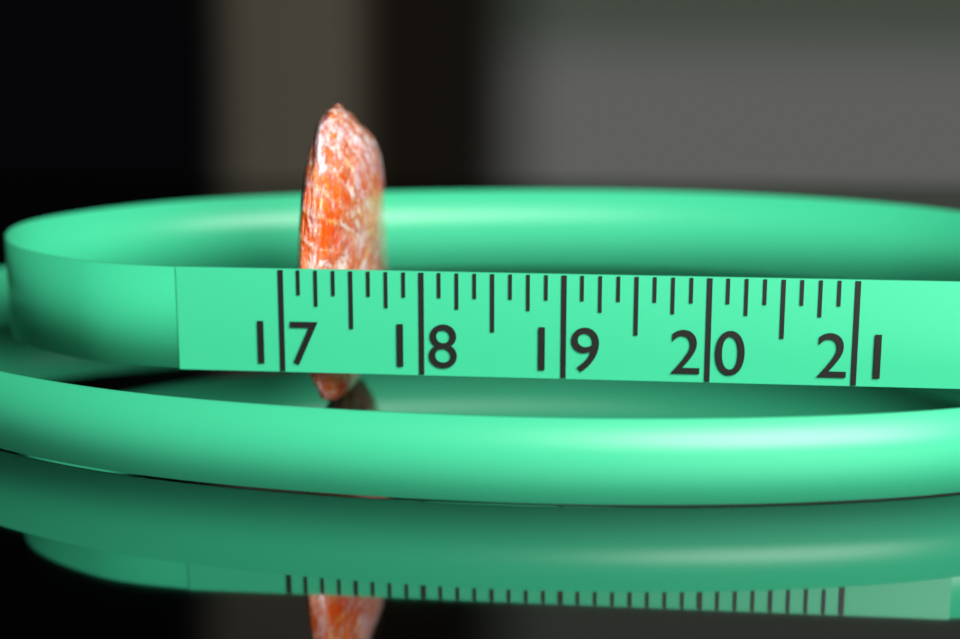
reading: 17.500 (no unit)
